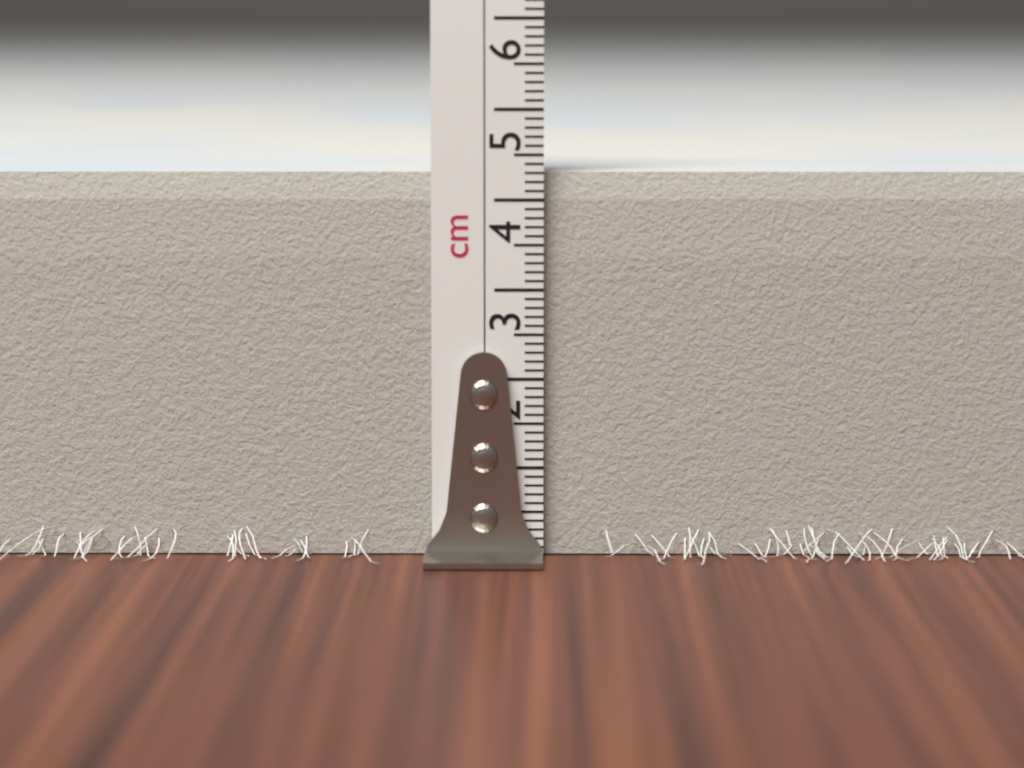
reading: 4.3 cm
